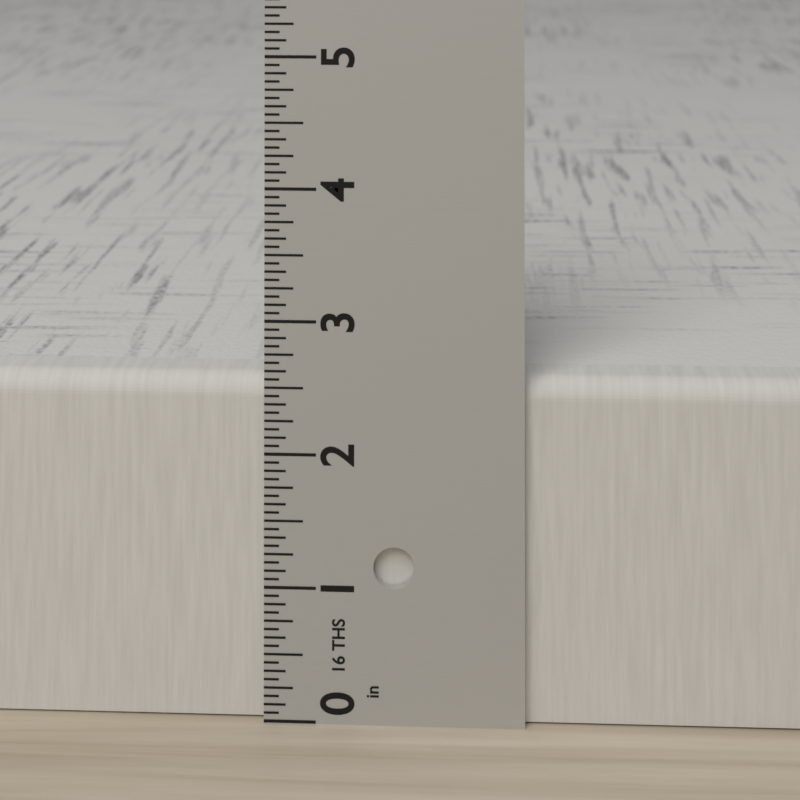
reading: 2.5625 in
